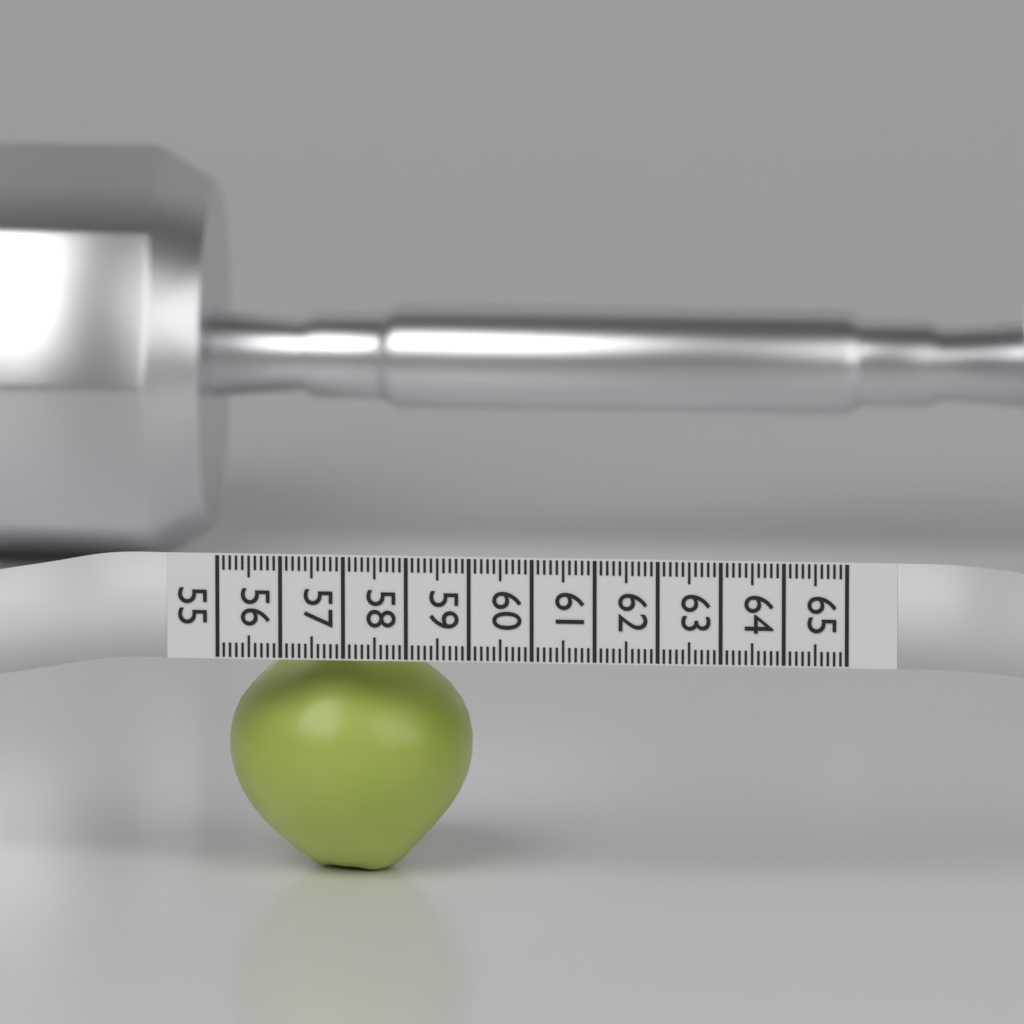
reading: 58.9 (no unit)
